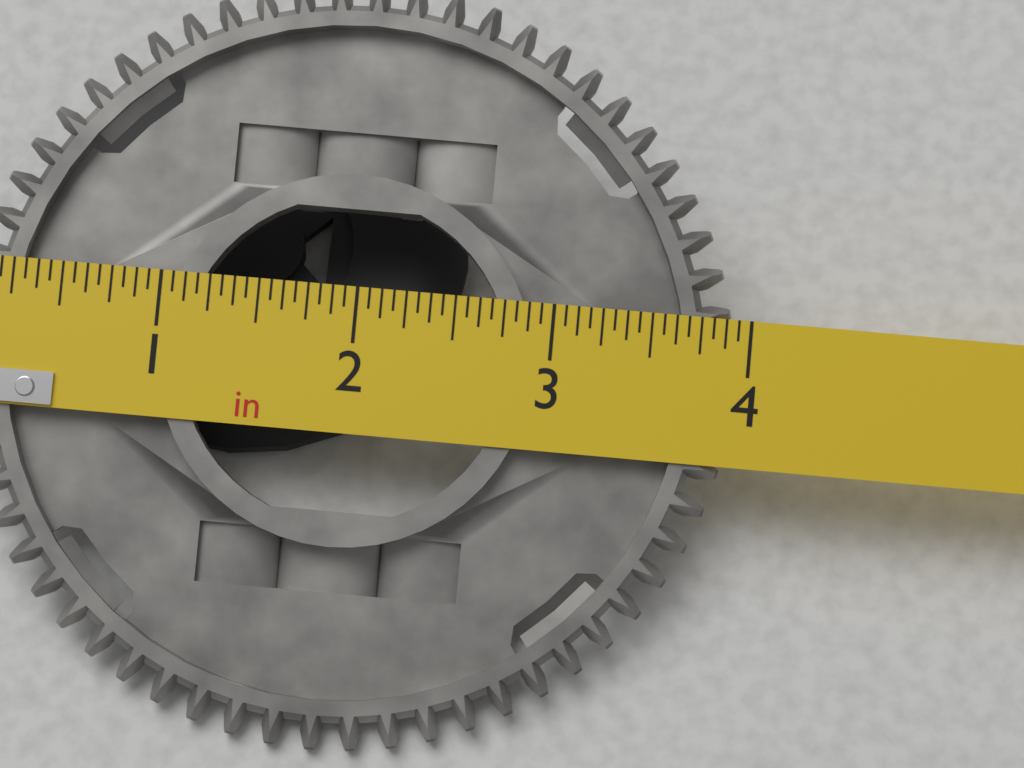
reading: 3.9375 in
